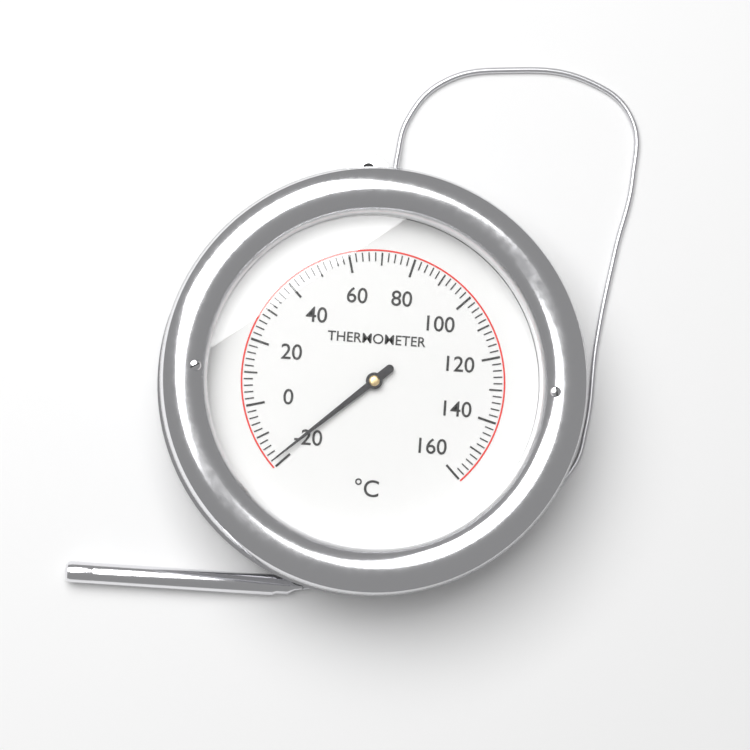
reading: -18 °C
